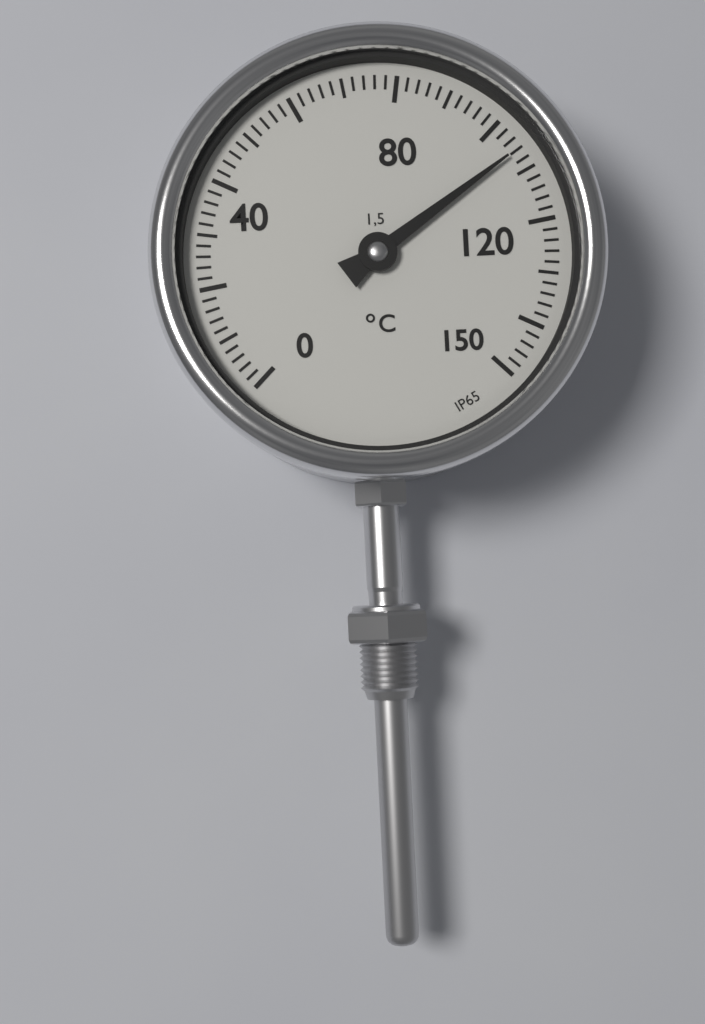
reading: 106 °C
